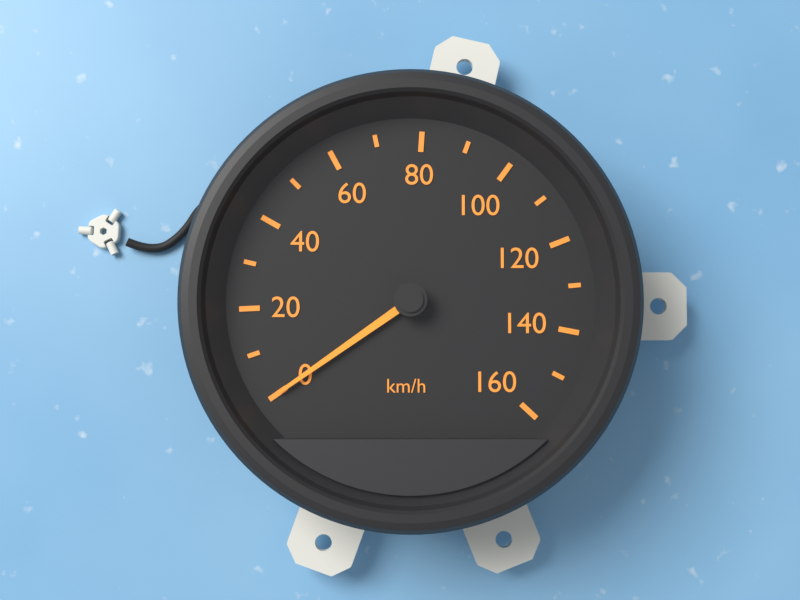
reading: 0 km/h
